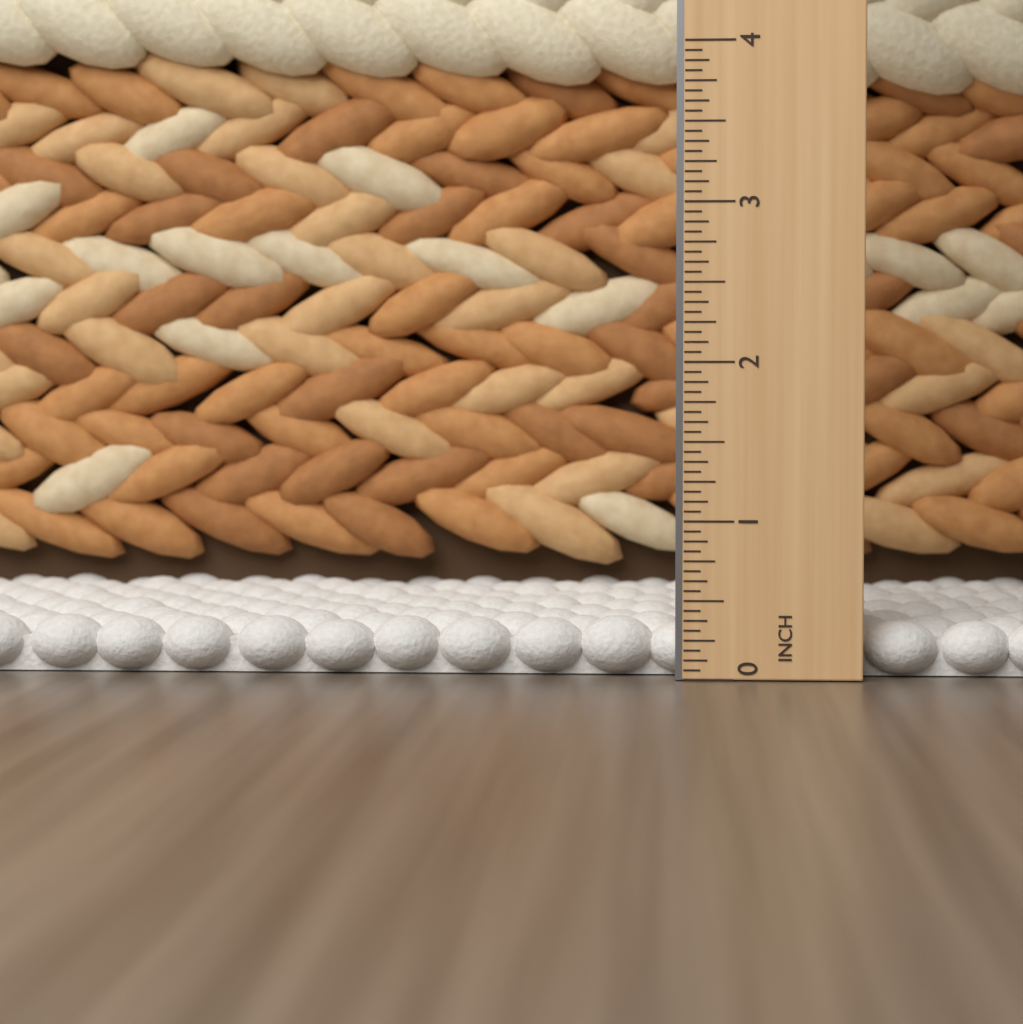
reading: 0.3750 in
